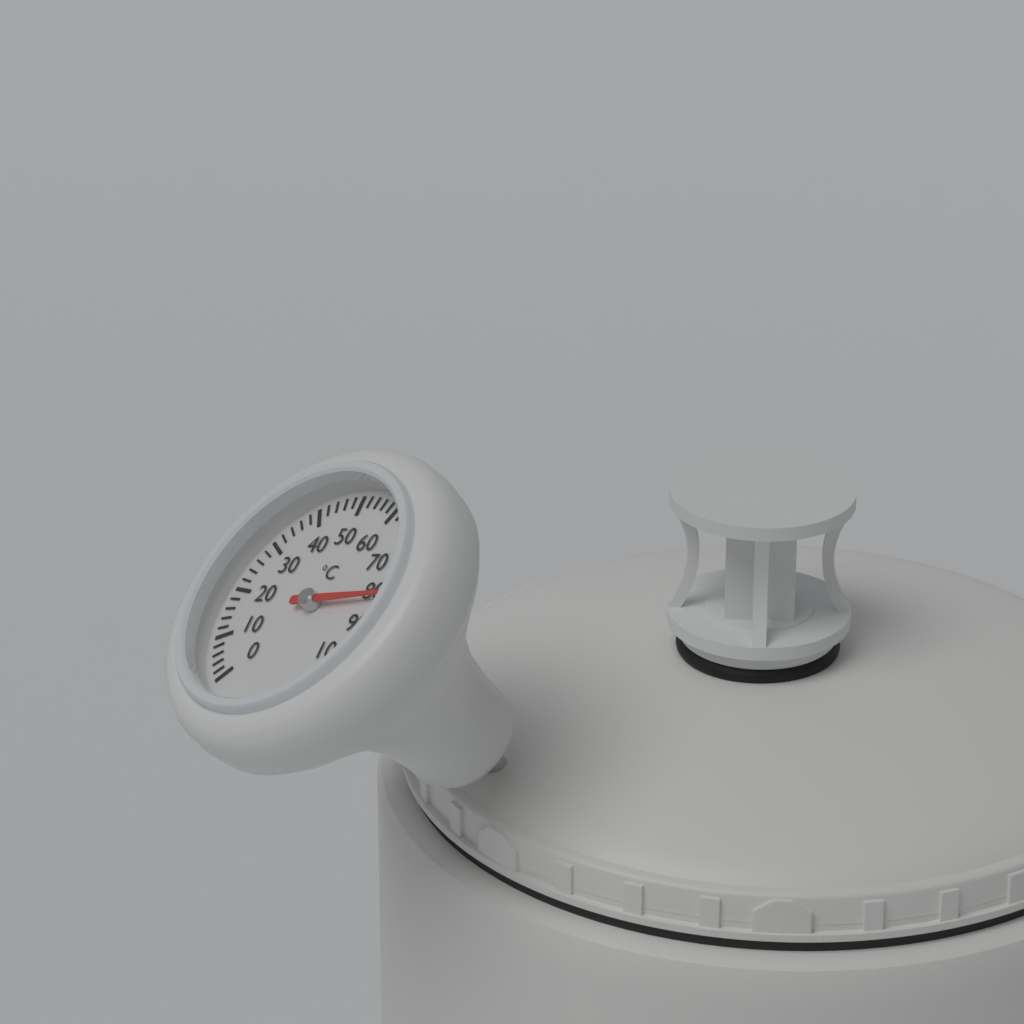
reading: 82 °C
